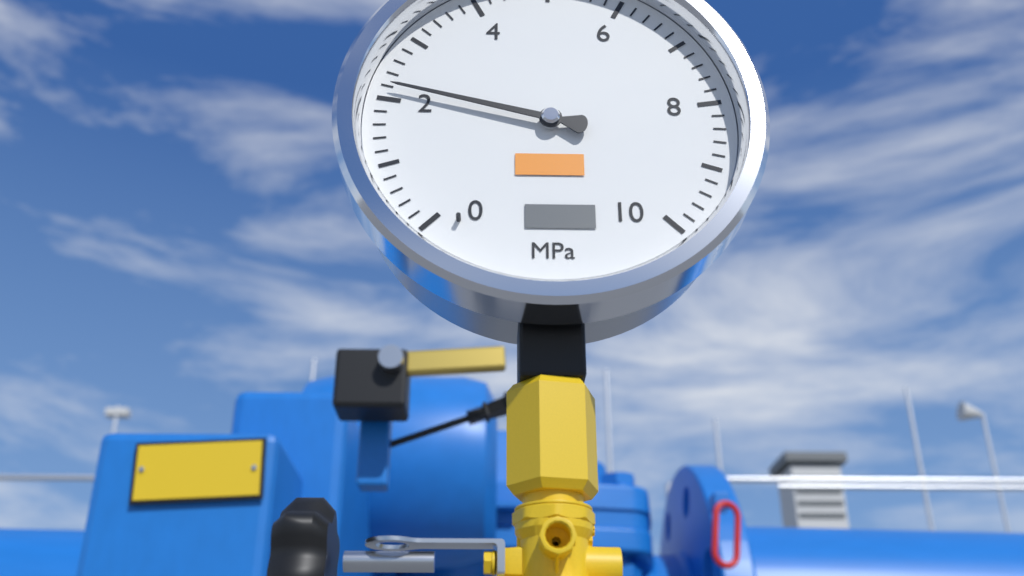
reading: 2.2 MPa
